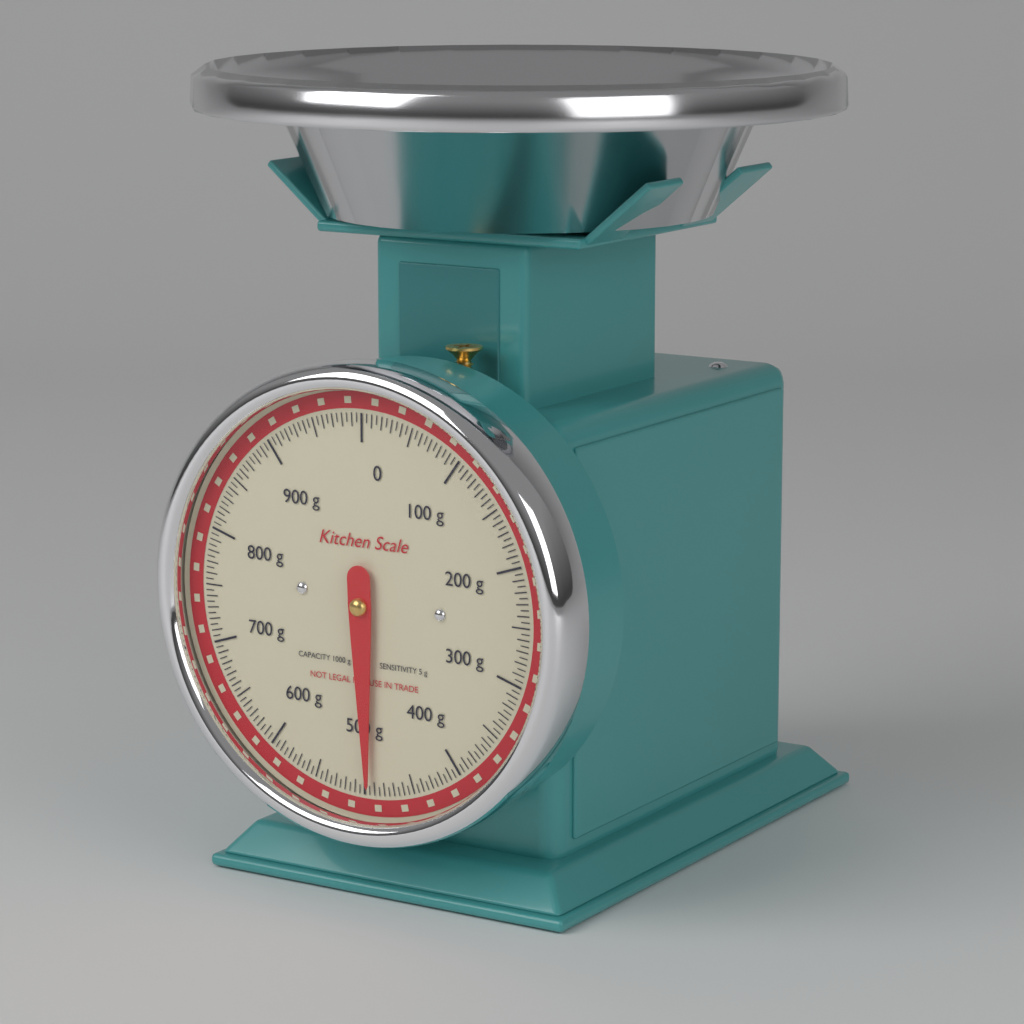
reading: 495 g
